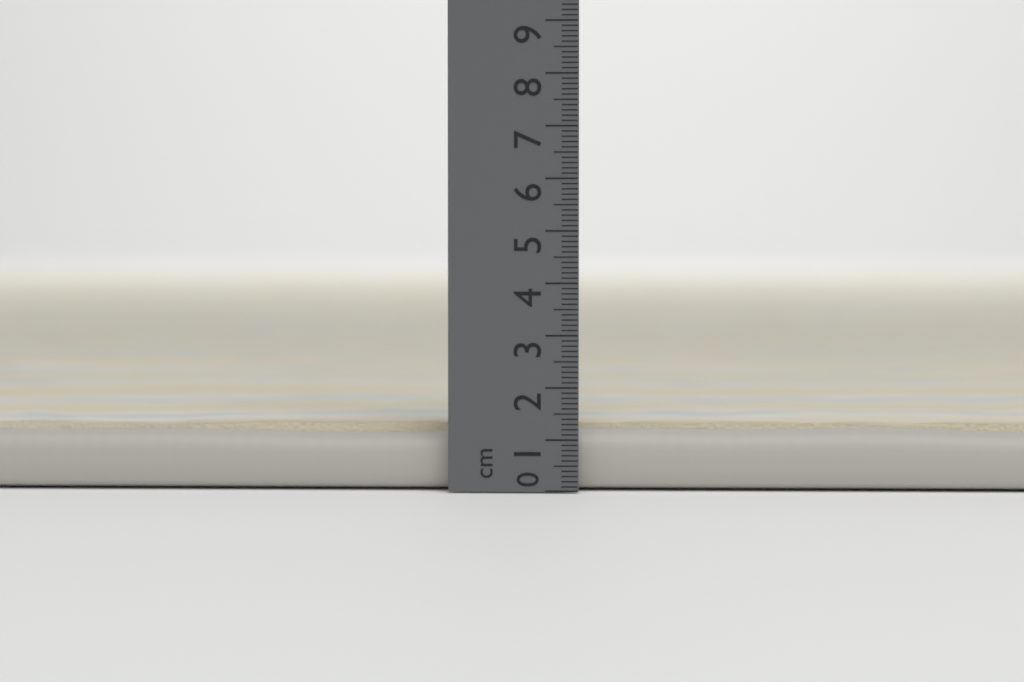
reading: 1.3 cm
